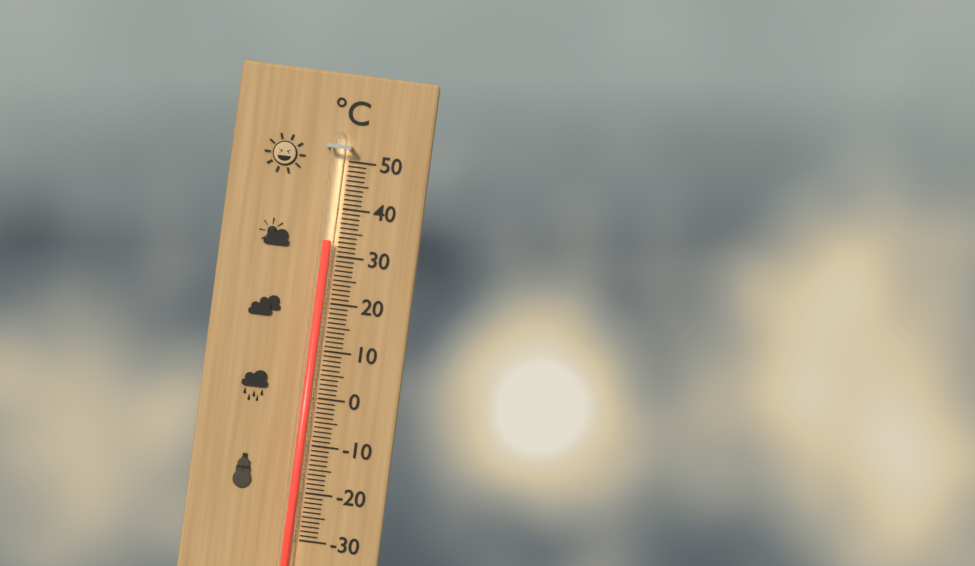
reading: 33 °C
